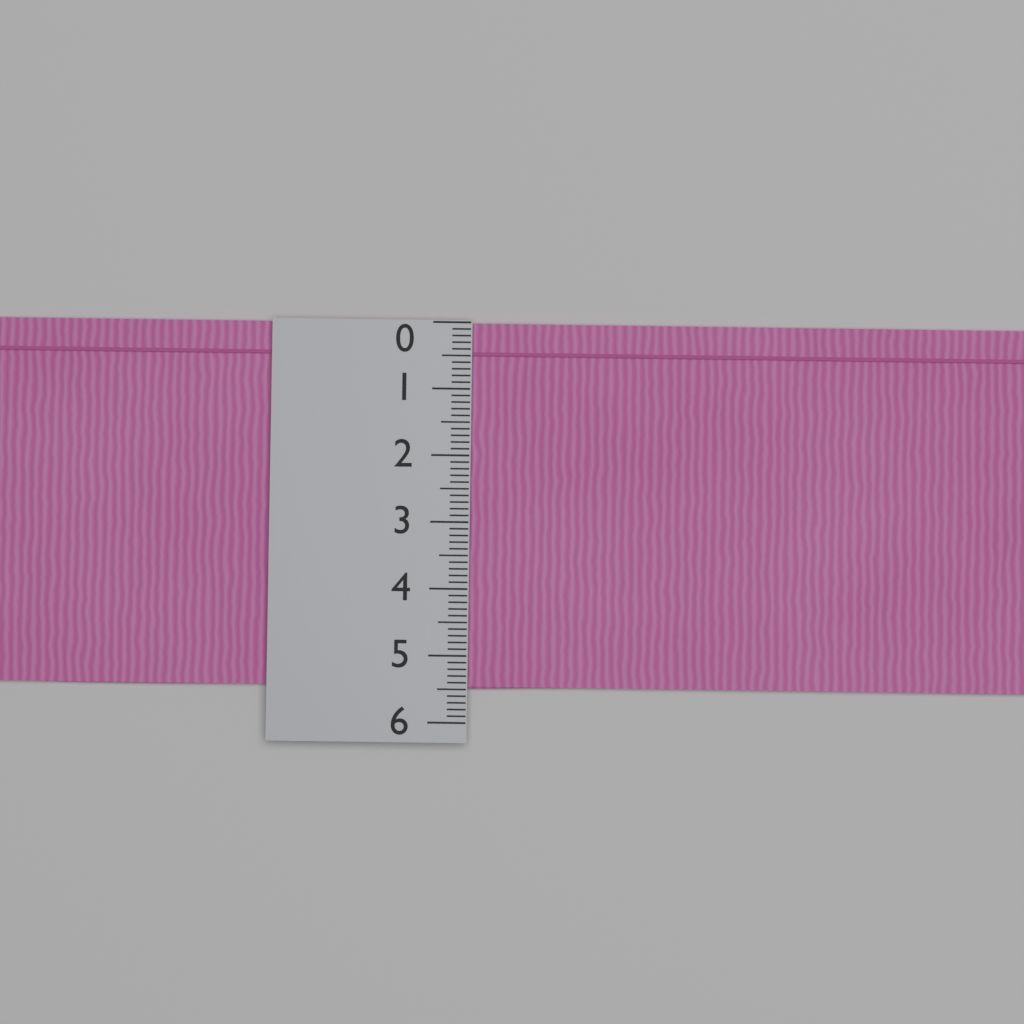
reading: 5.5 (no unit)
